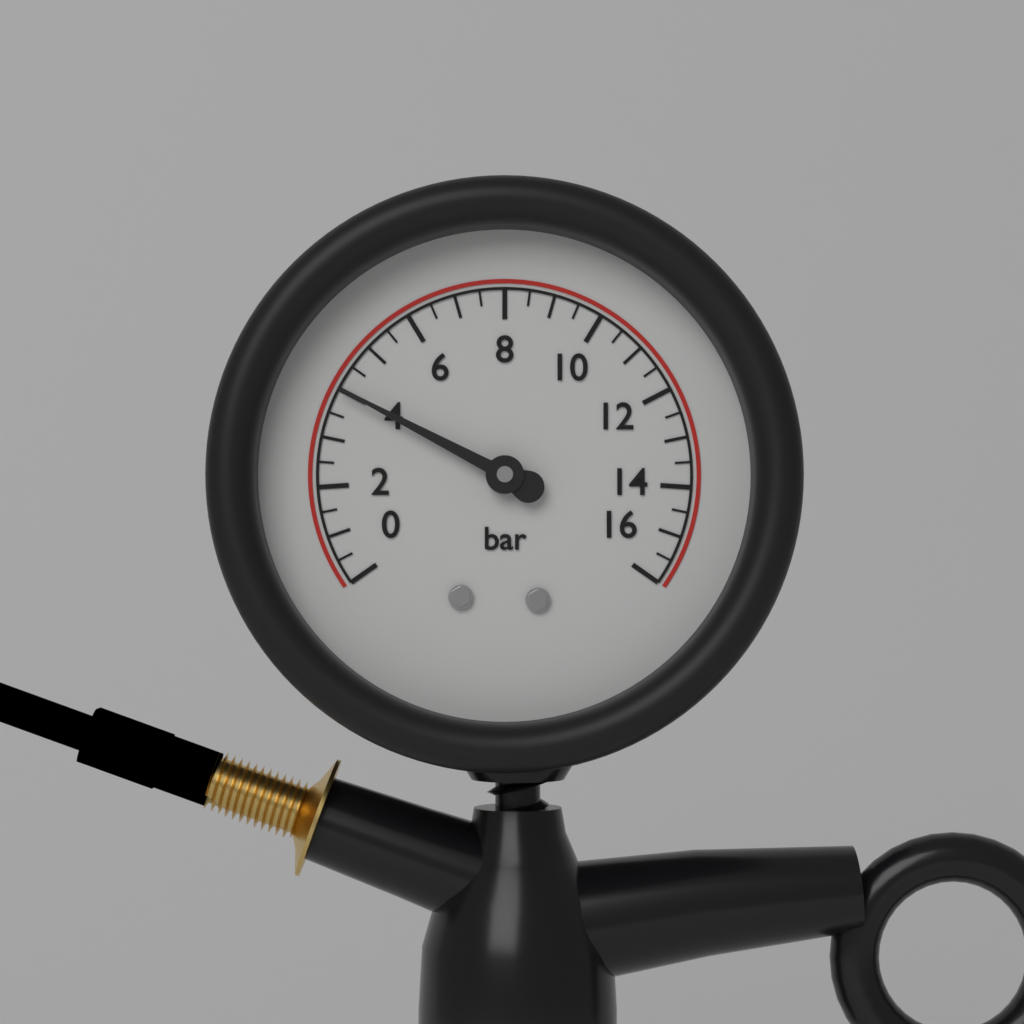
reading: 4.0 bar
